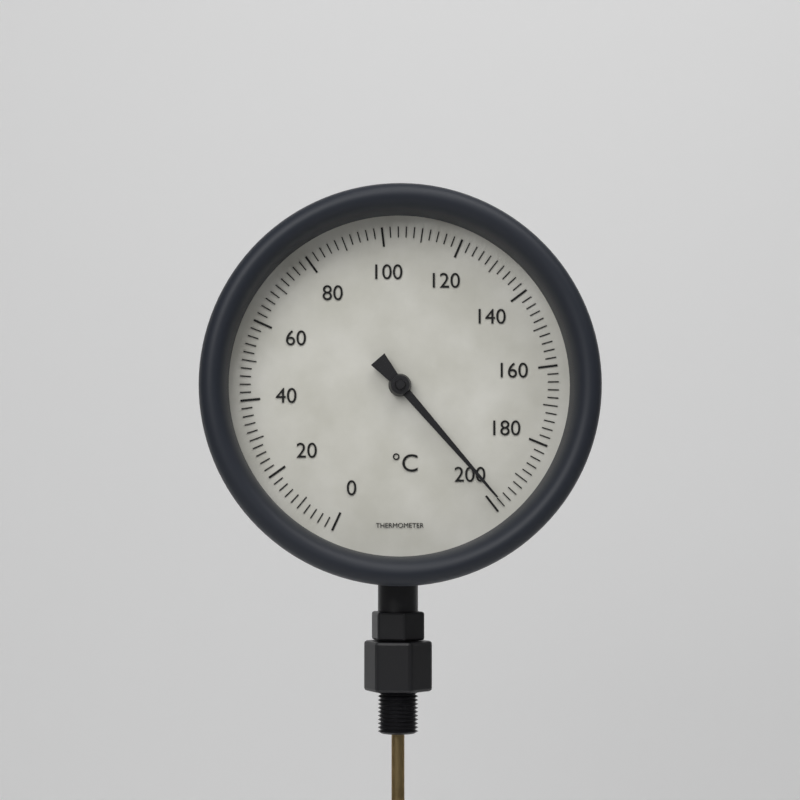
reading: 198 °C
